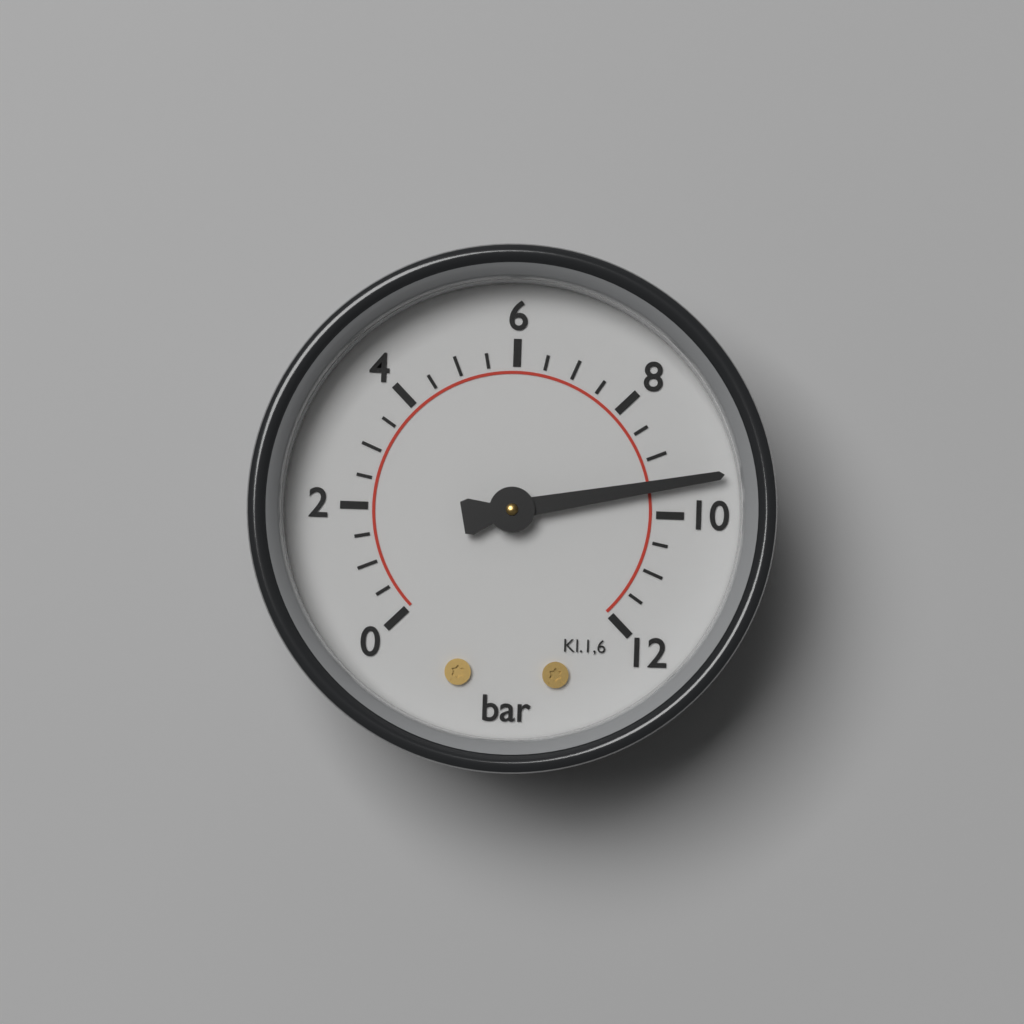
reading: 9.5 bar
